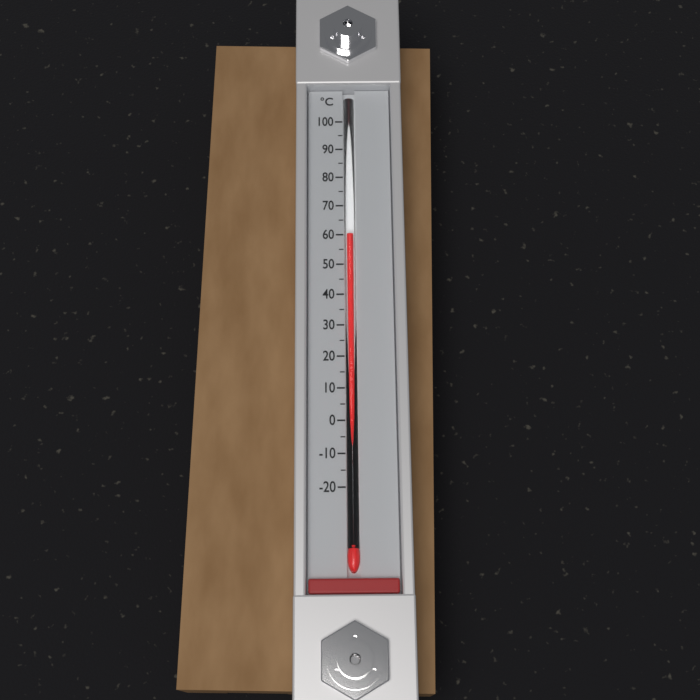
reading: 60 °C
